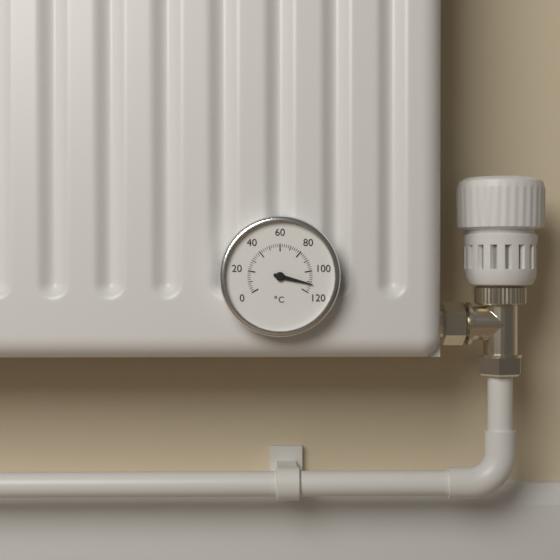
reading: 112 °C
